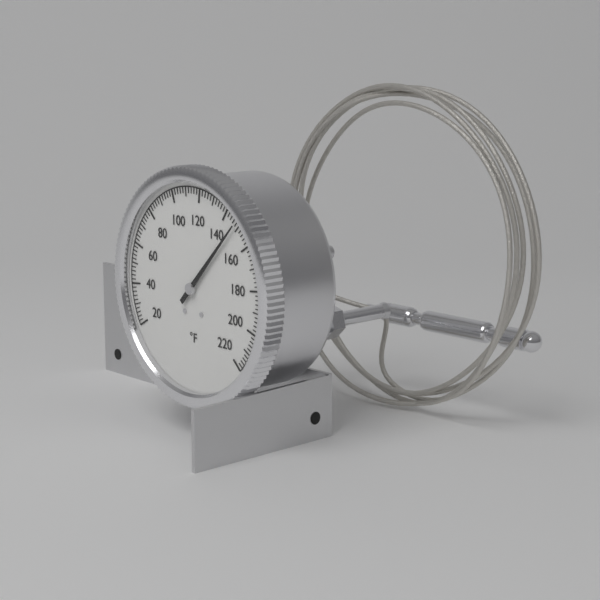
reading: 148 °F
